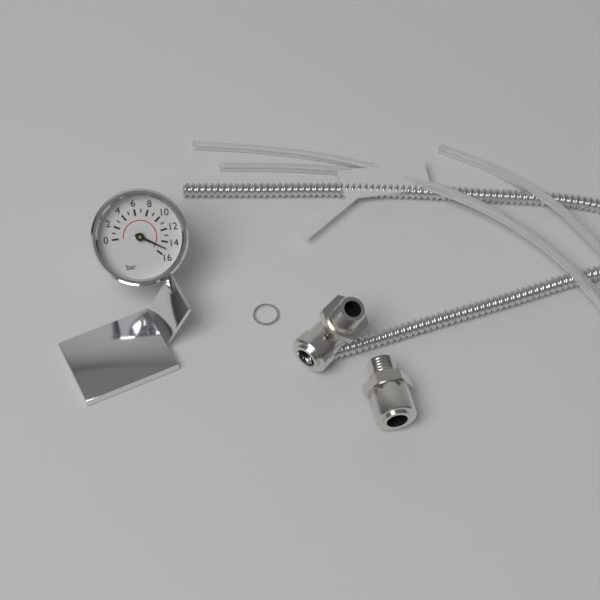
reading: 15 bar
